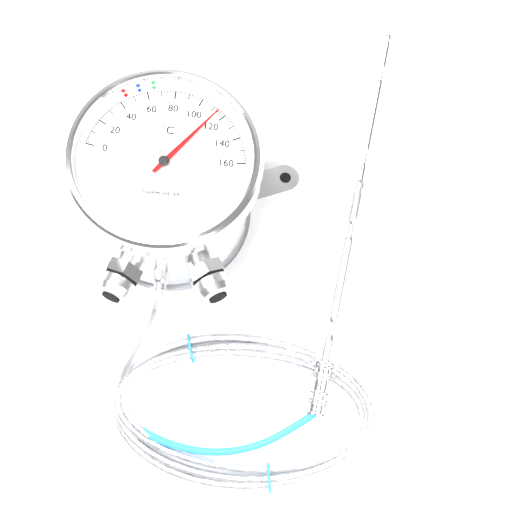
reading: 114 °C
